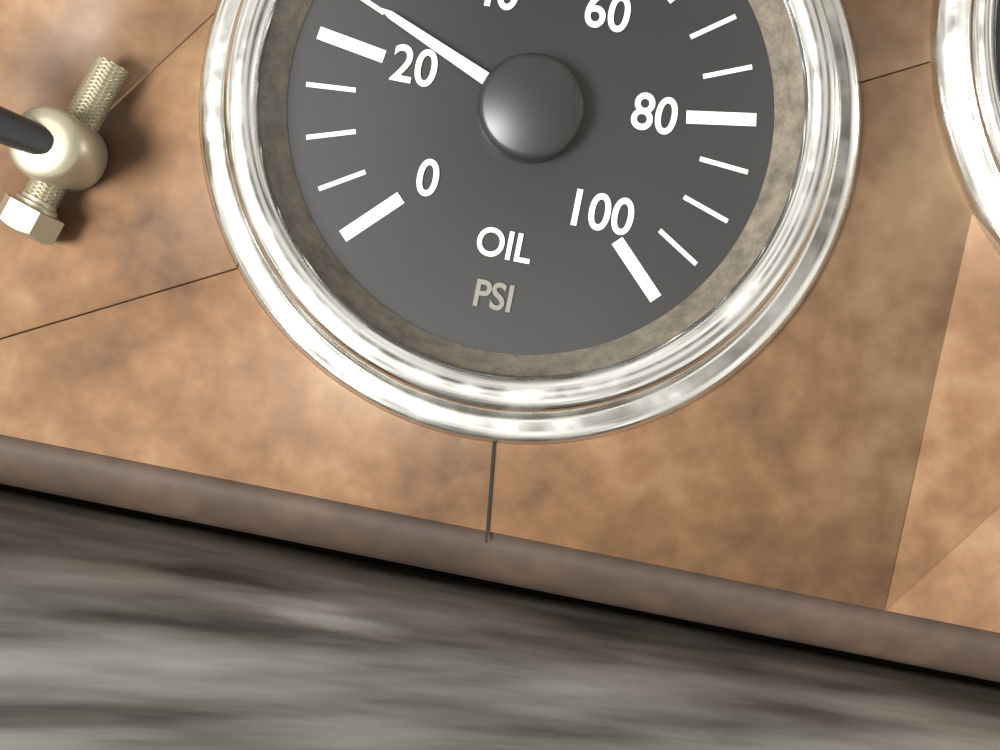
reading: 25 psi
